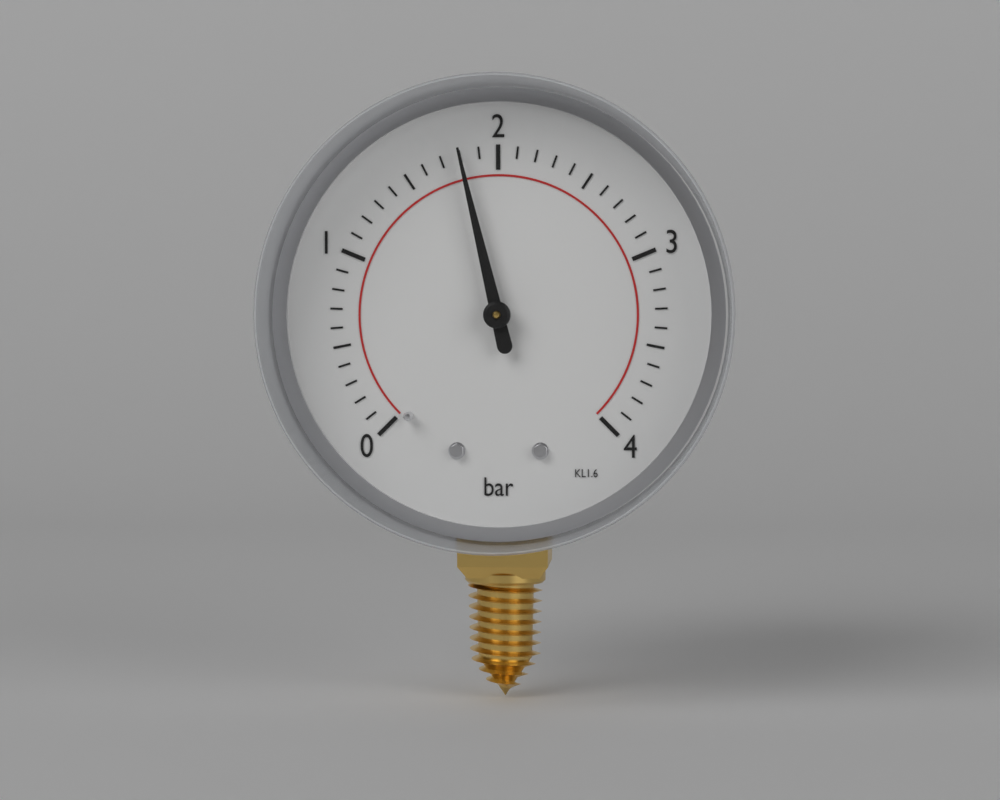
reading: 1.8 bar
